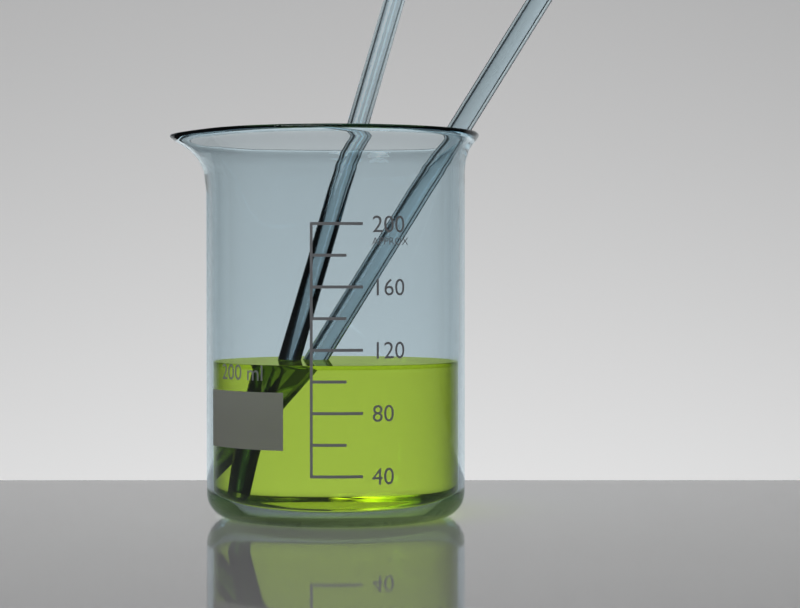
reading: 110 ml
